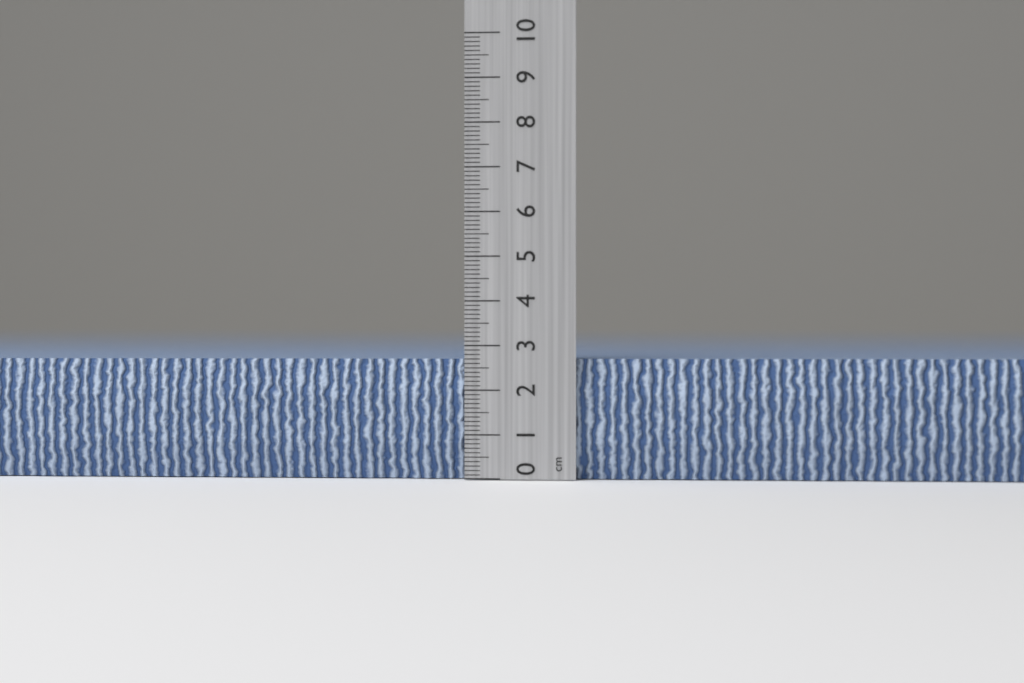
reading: 2.7 cm
